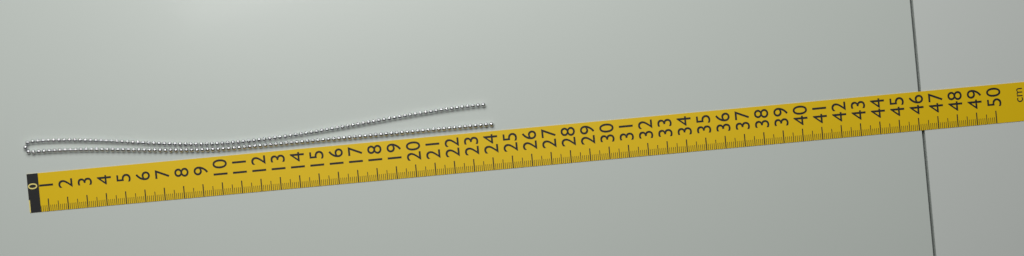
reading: 24.2 cm
